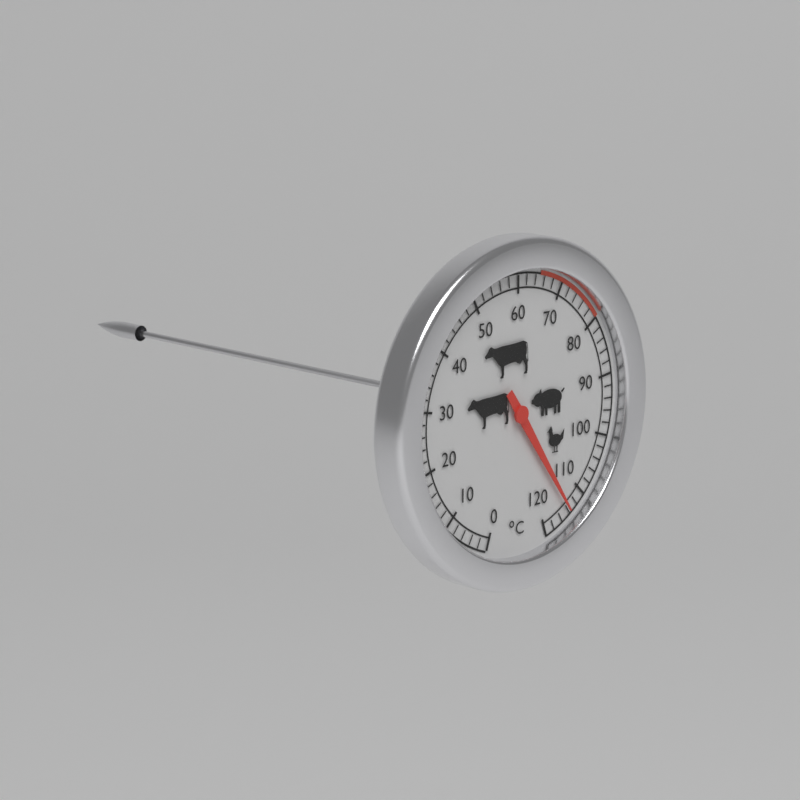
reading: 114 °C
